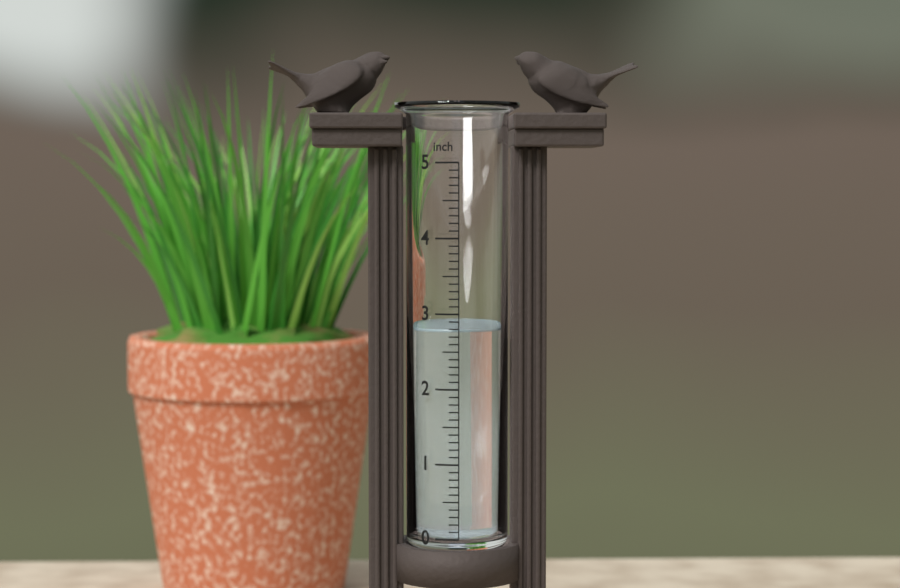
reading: 2.8 inch
